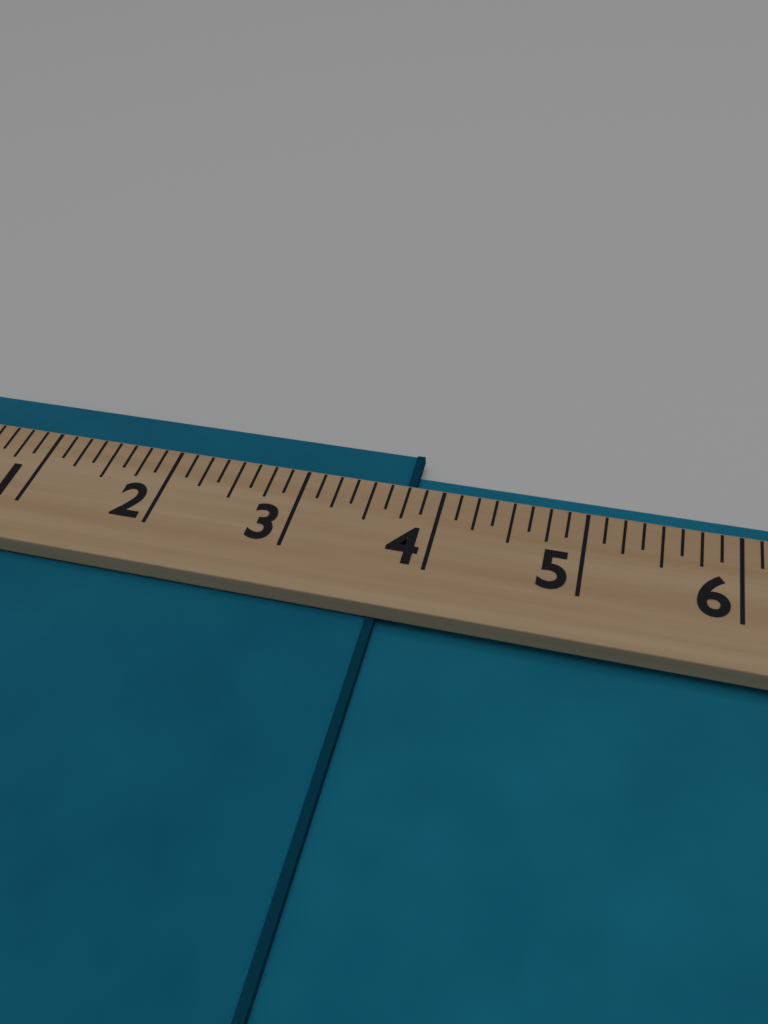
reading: 3.750 (no unit)
